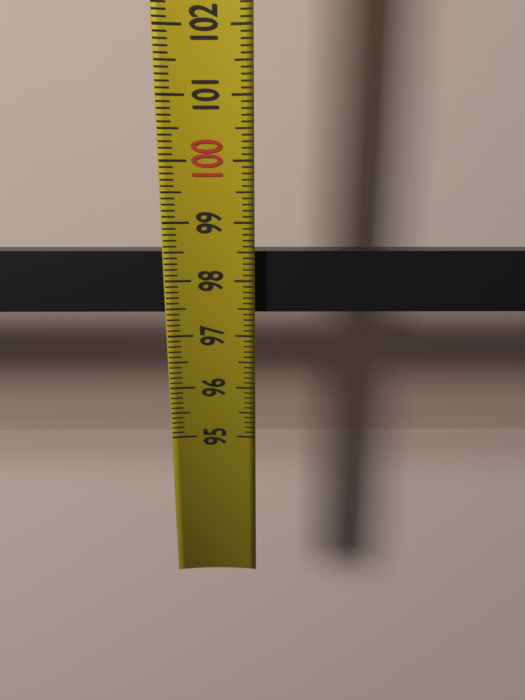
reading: 98.5 (no unit)
